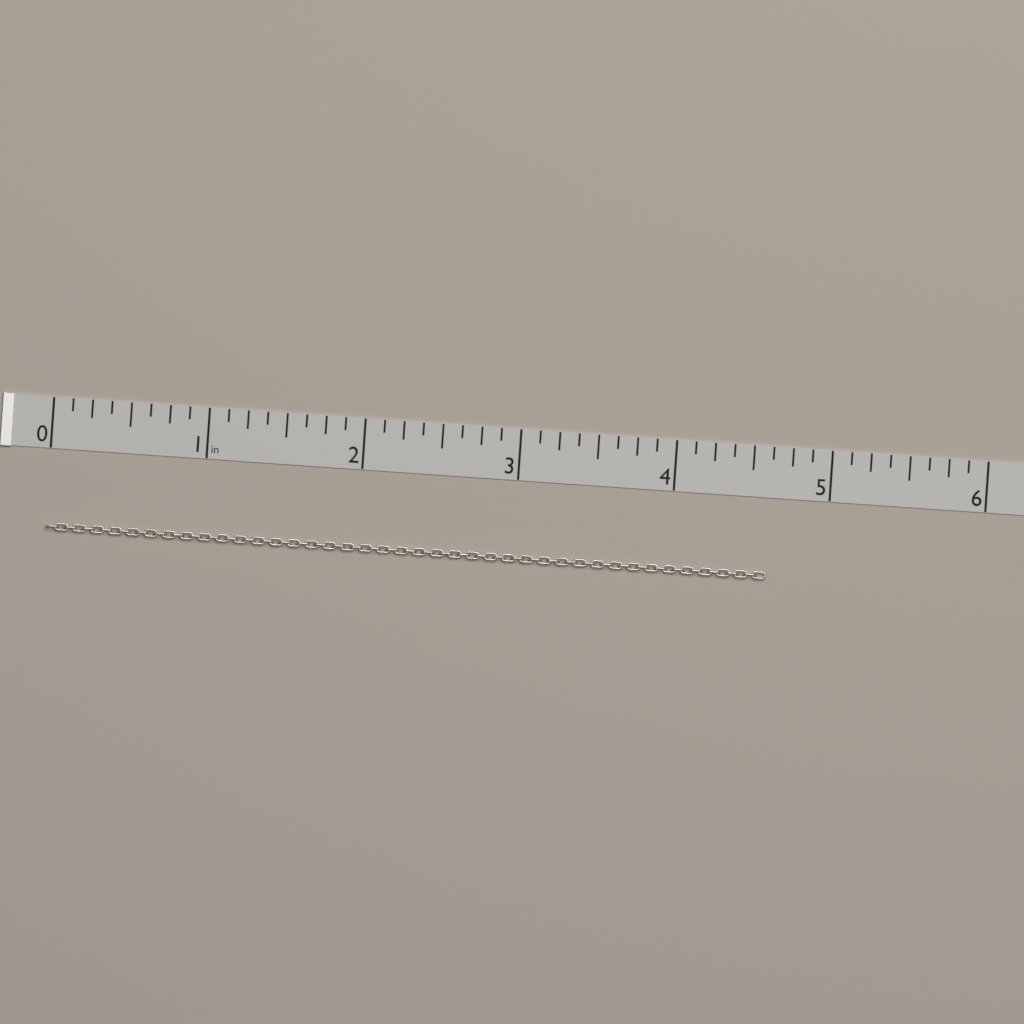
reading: 4.625 in
